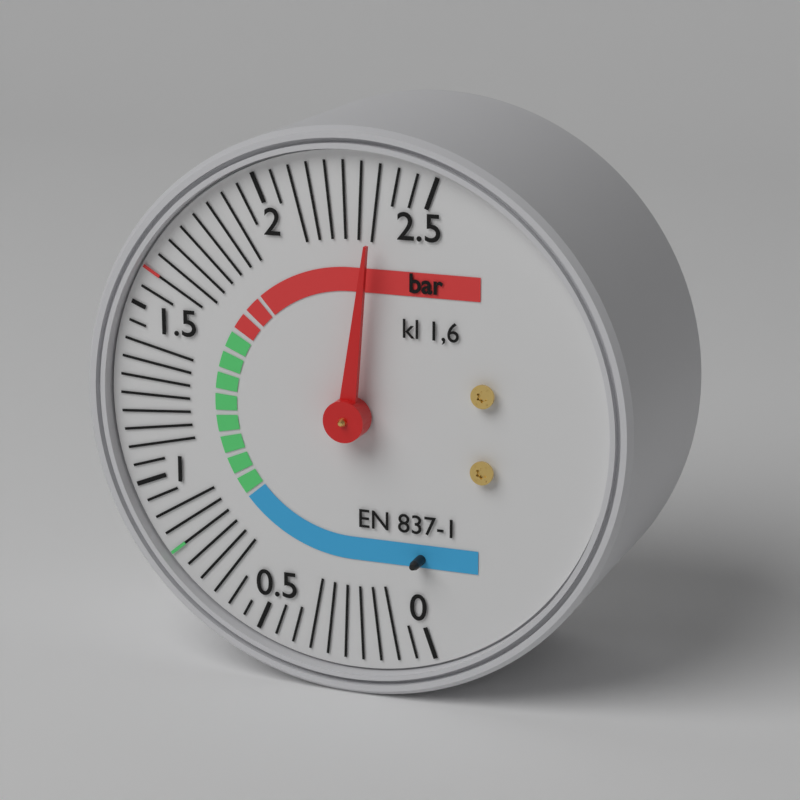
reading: 2.35 bar
